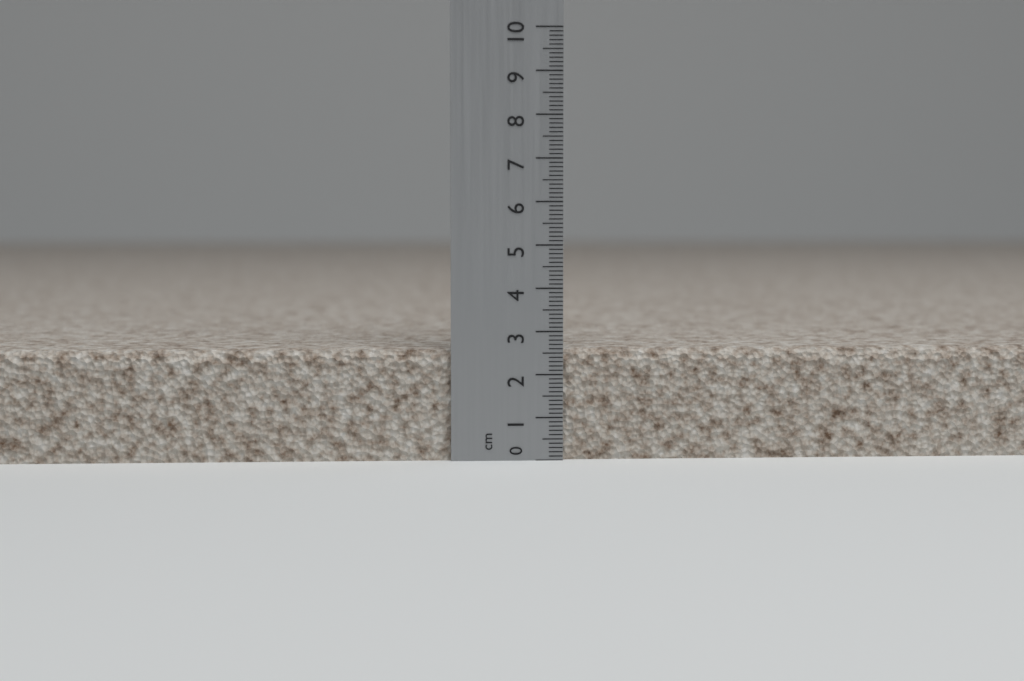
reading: 2.6 cm
